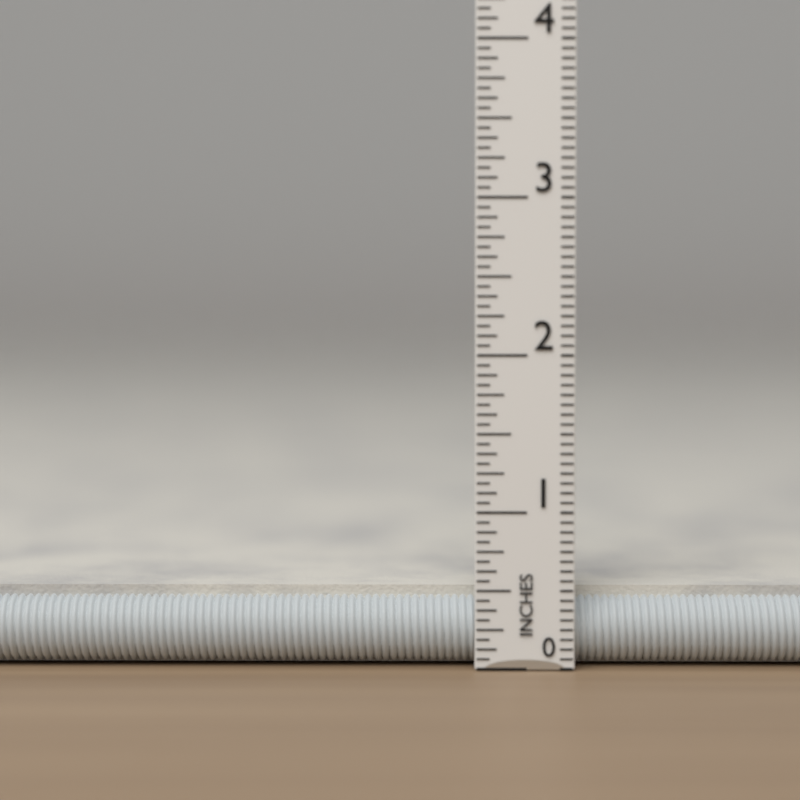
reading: 0.5000 in
